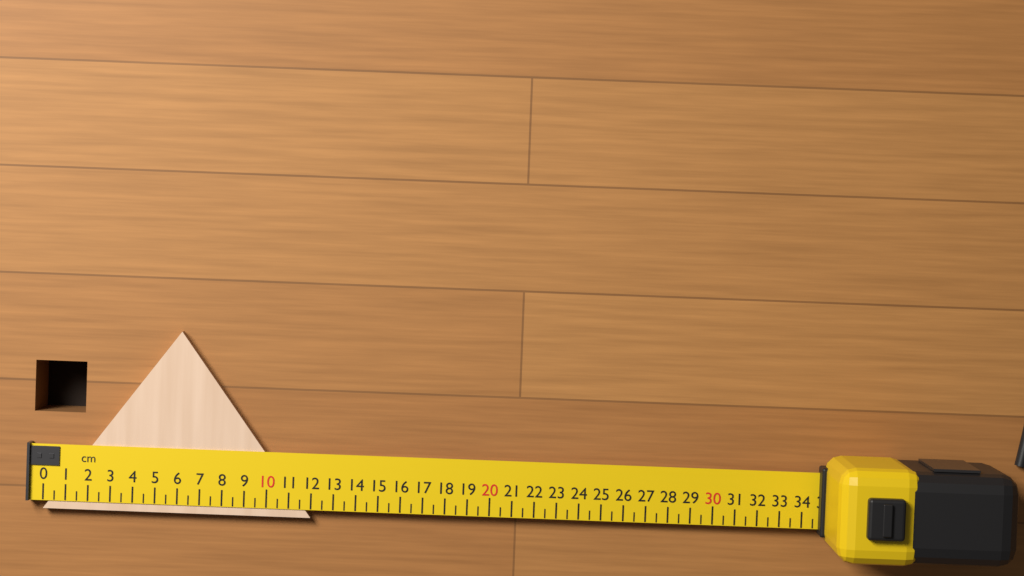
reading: 12.0 cm
